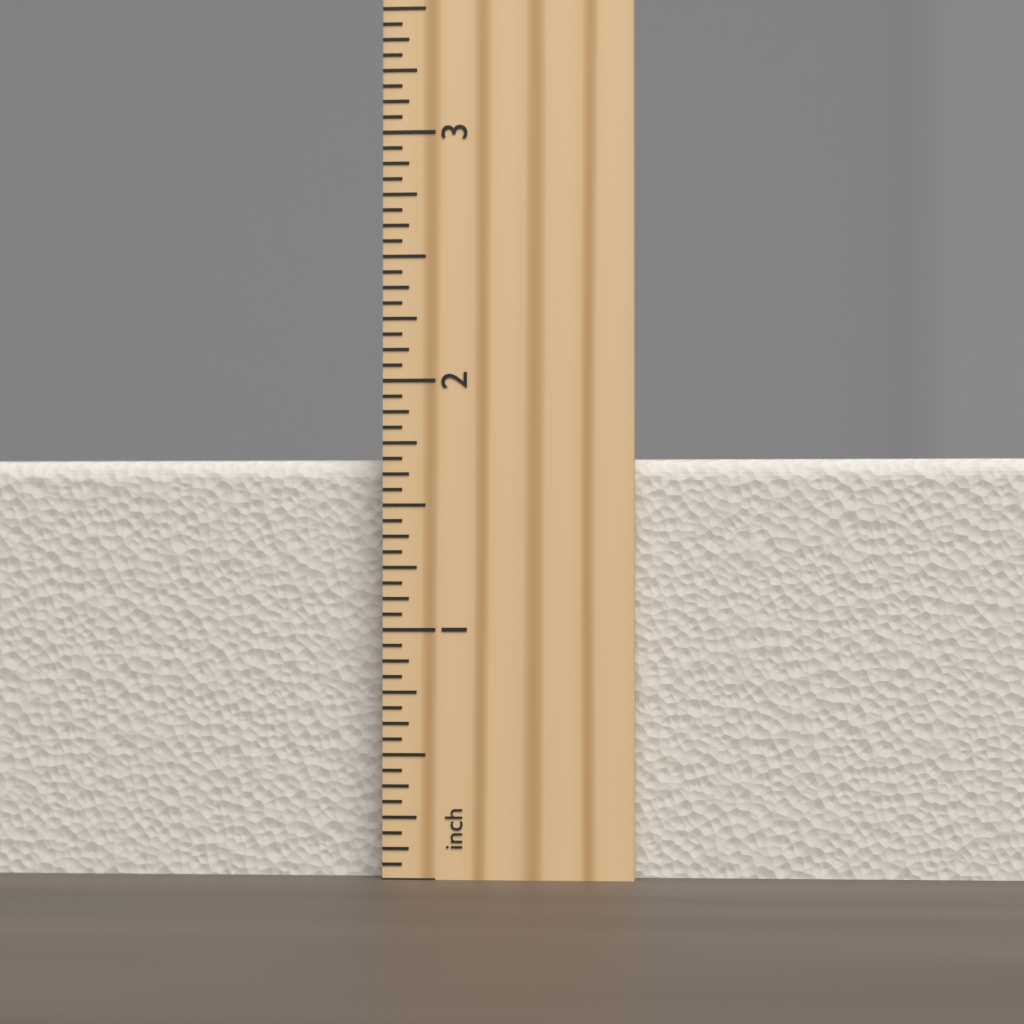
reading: 1.6875 inch
